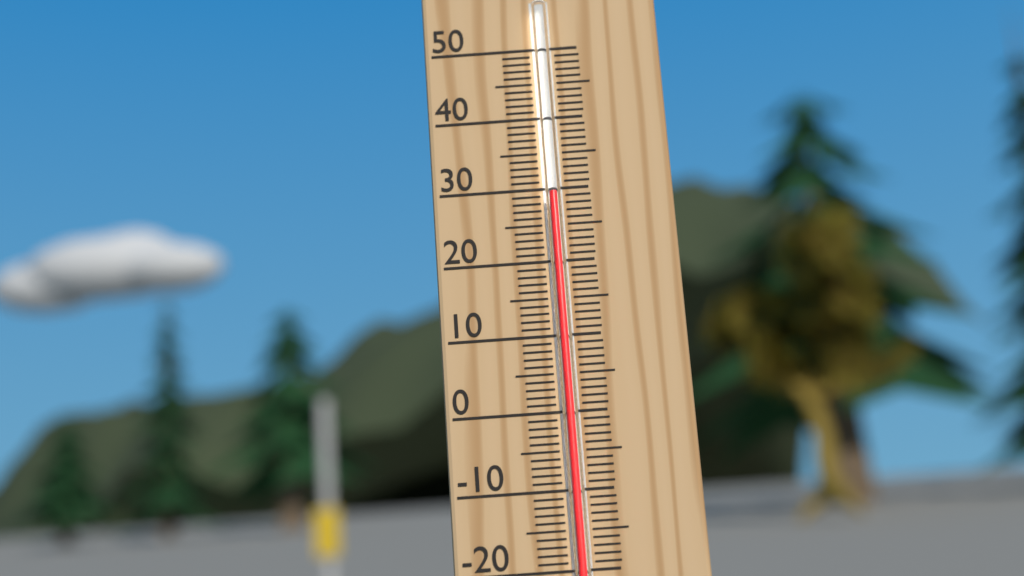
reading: 29 °C
